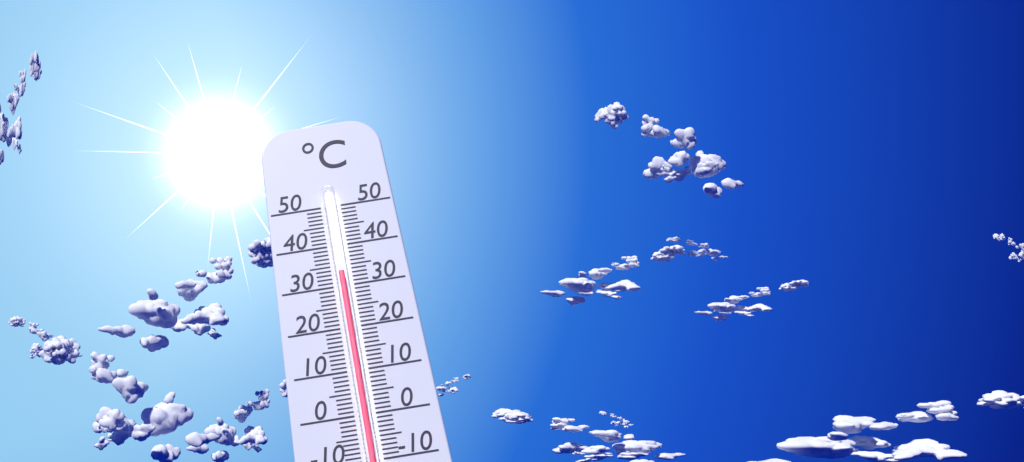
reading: 33 °C
